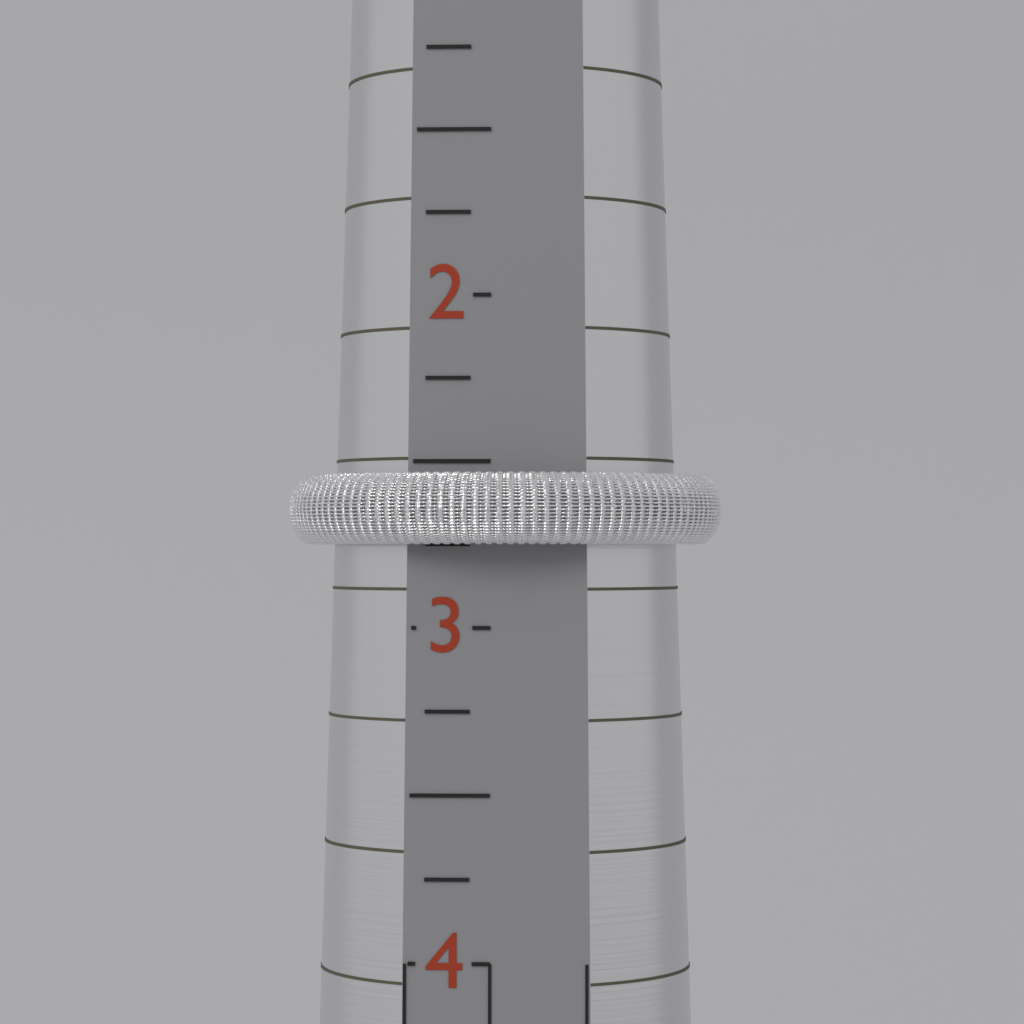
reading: 2.75 (no unit)
